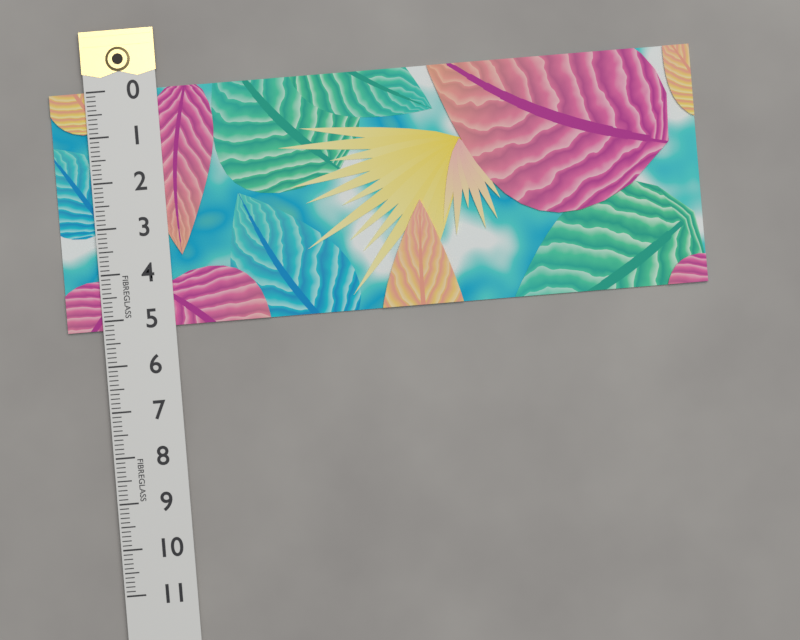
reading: 5.2 (no unit)
